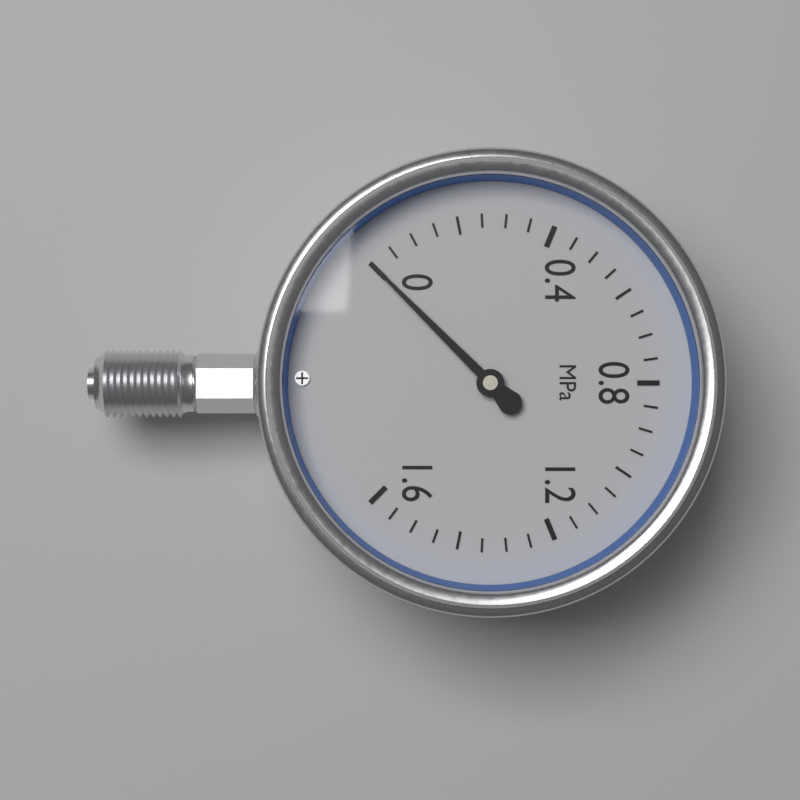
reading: 0.00 MPa
